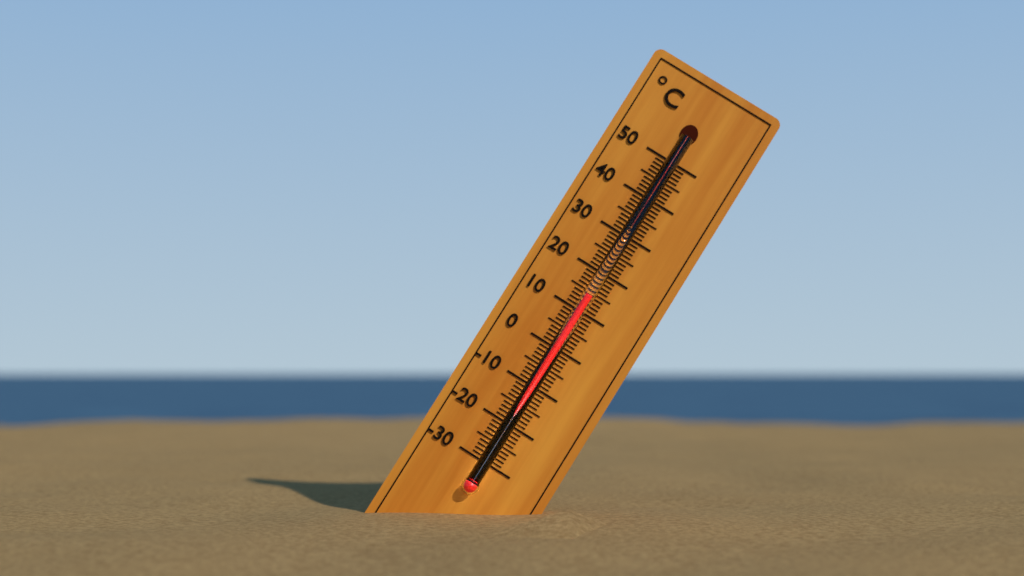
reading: 14 °C
